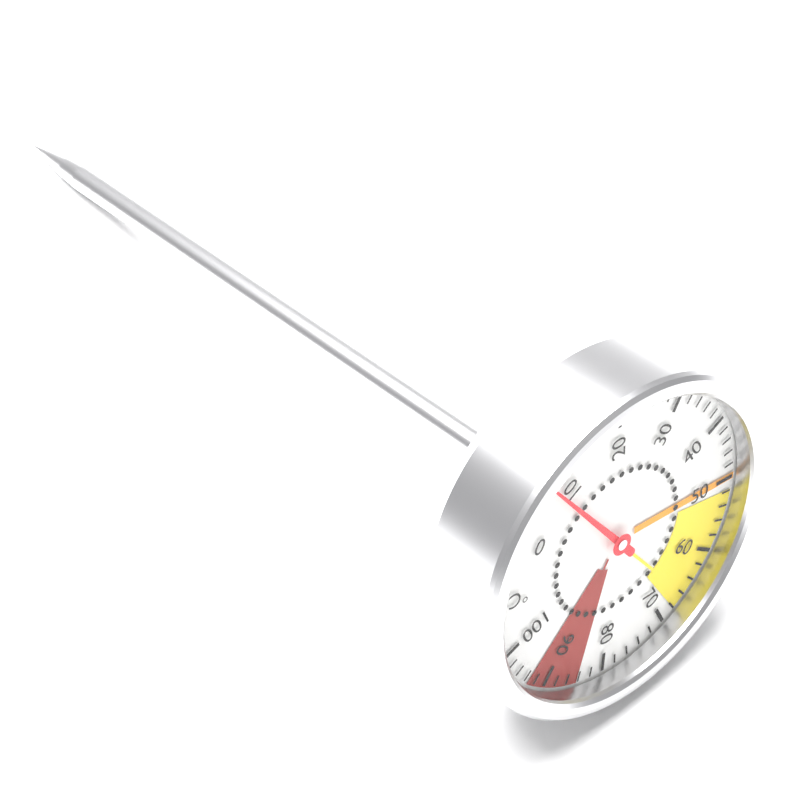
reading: 8 °C
